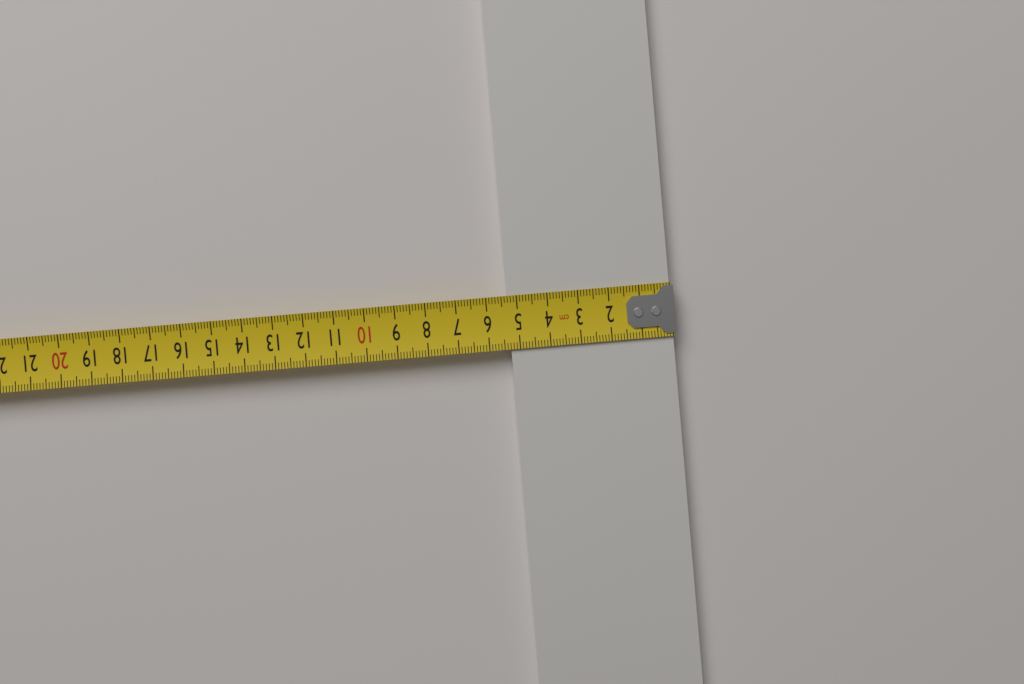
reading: 5.3 cm
